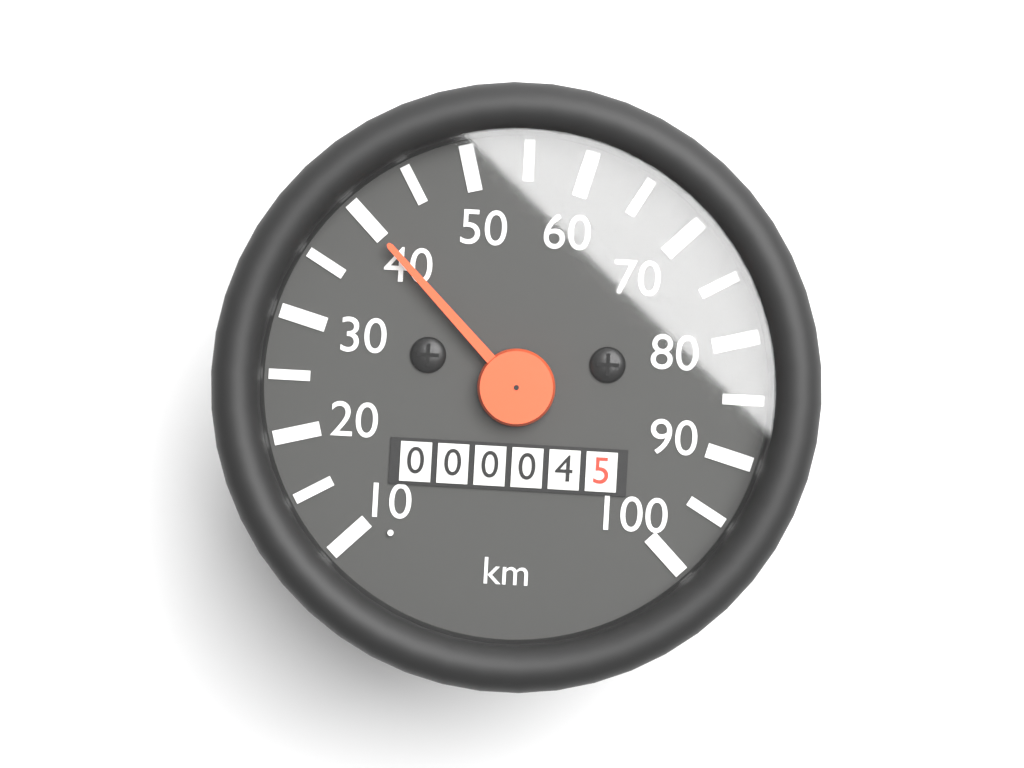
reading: 40 km/h
